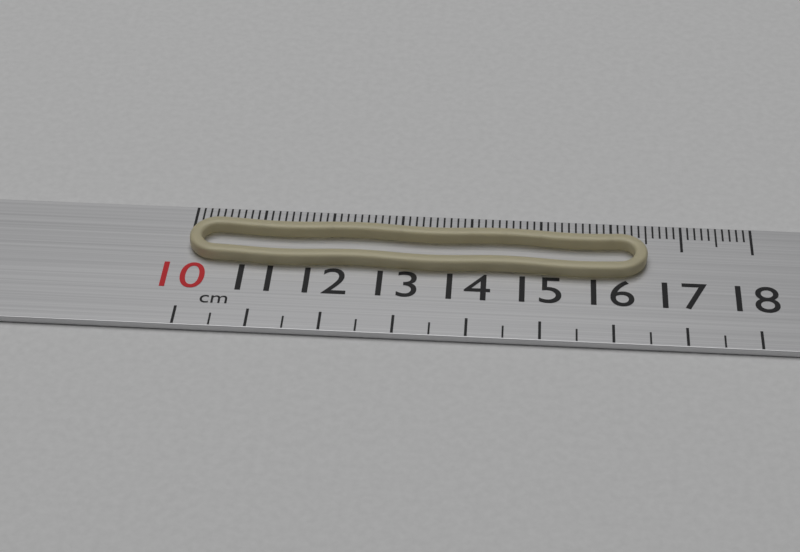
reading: 16.5 cm
